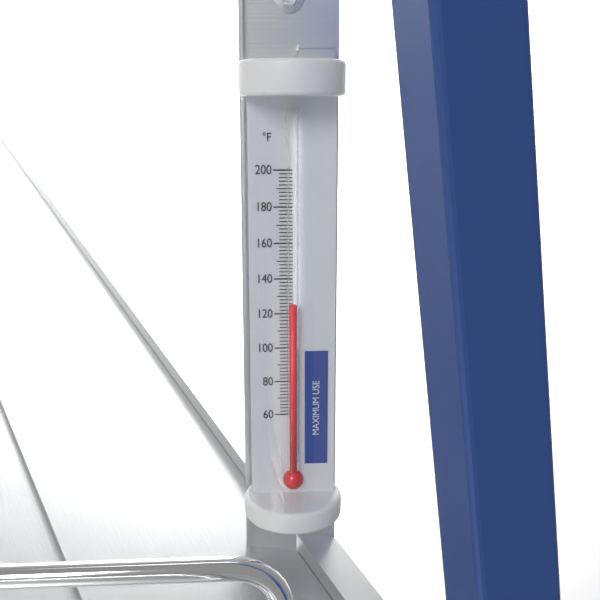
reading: 126 °F
